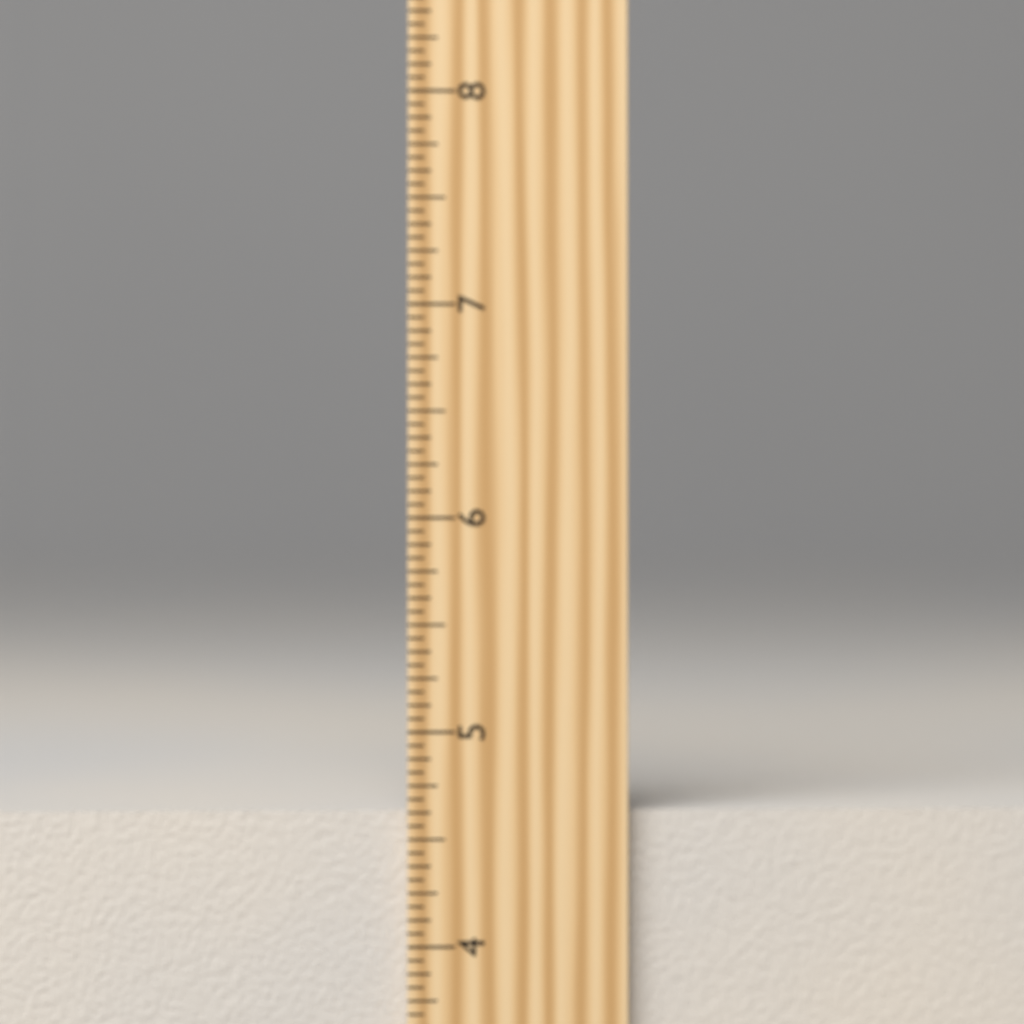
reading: 4.6250 inch
